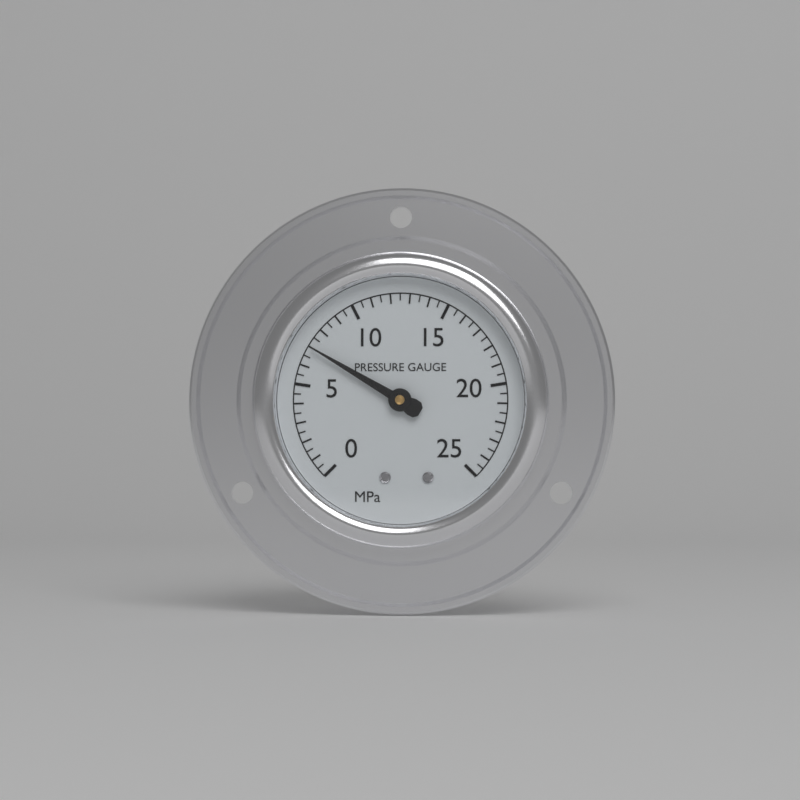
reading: 7.0 MPa
